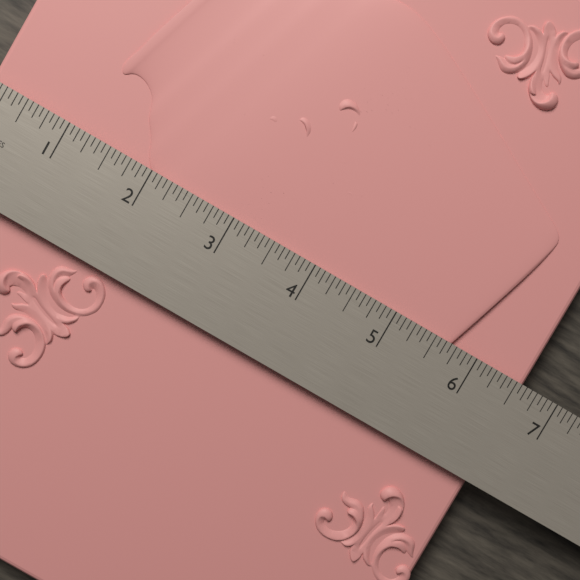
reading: 6.6250 in
